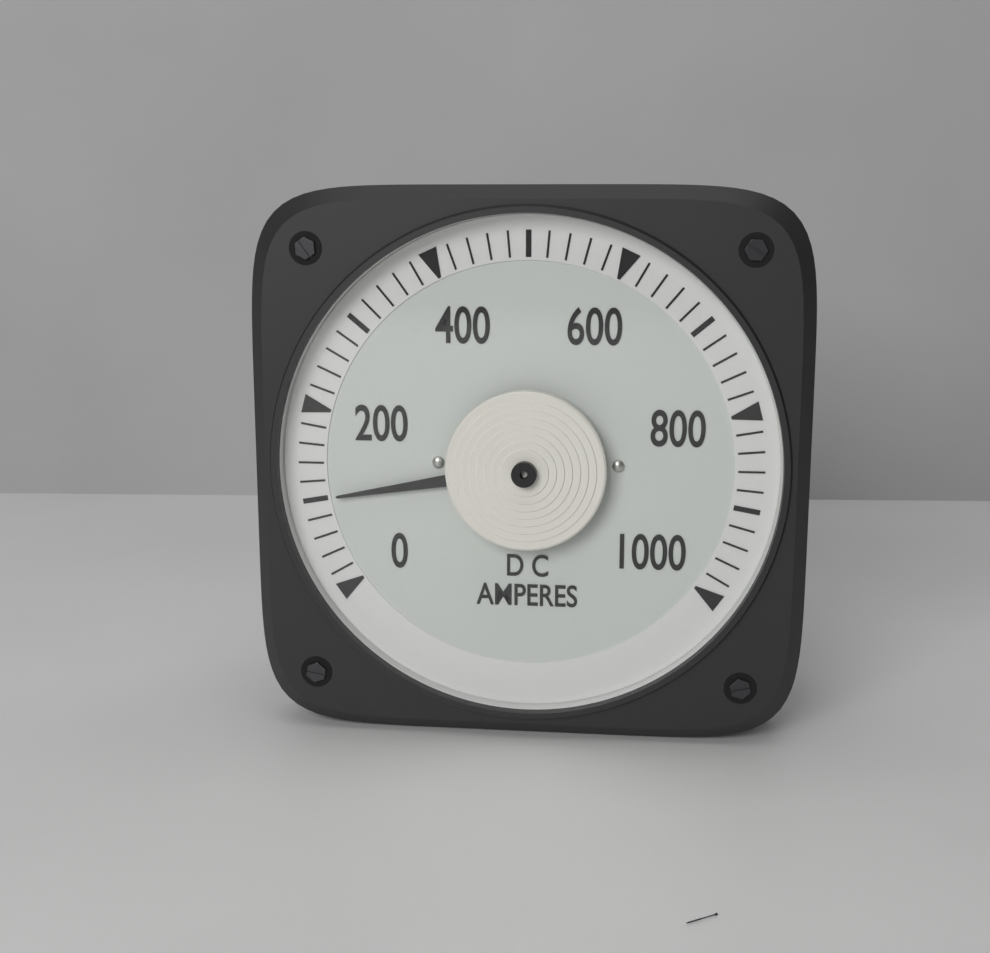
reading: 100 A
